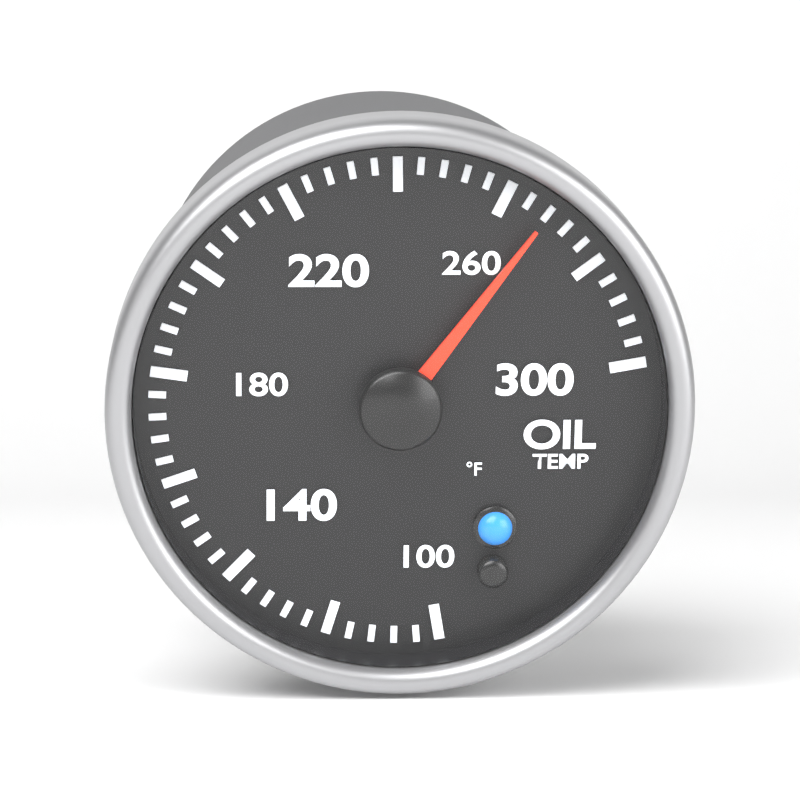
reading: 268 °F
